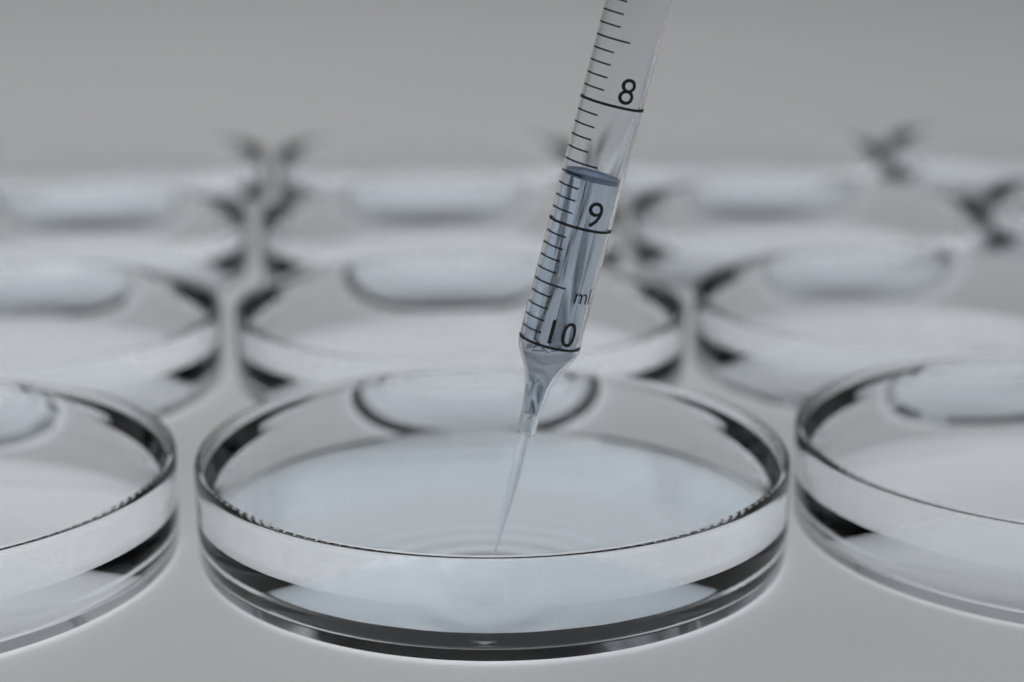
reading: 8.6 ml
